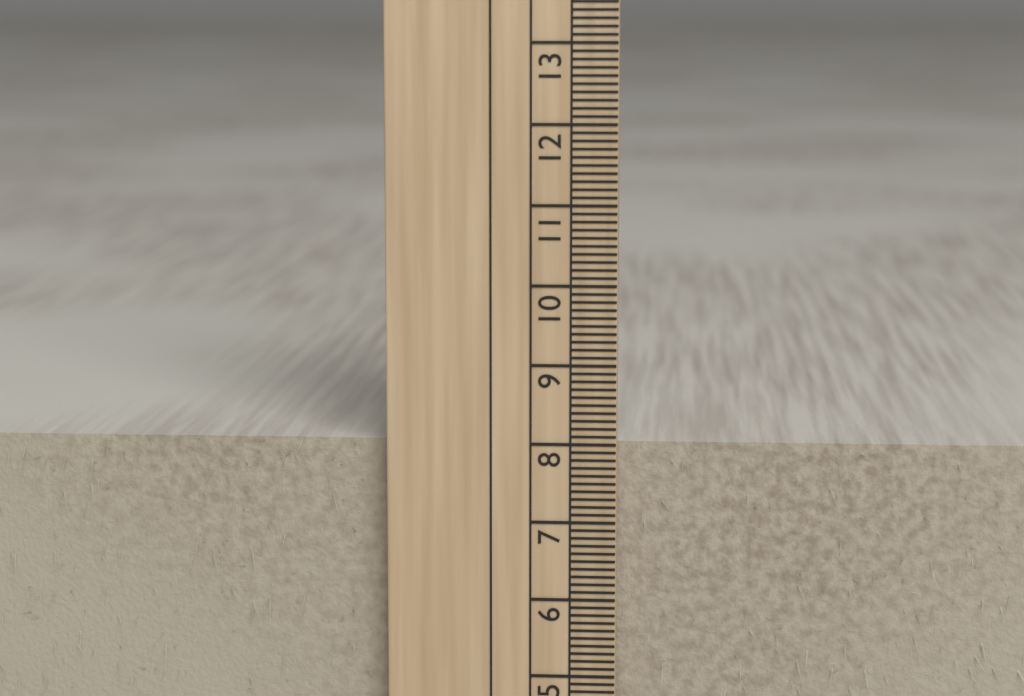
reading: 8.0 cm
